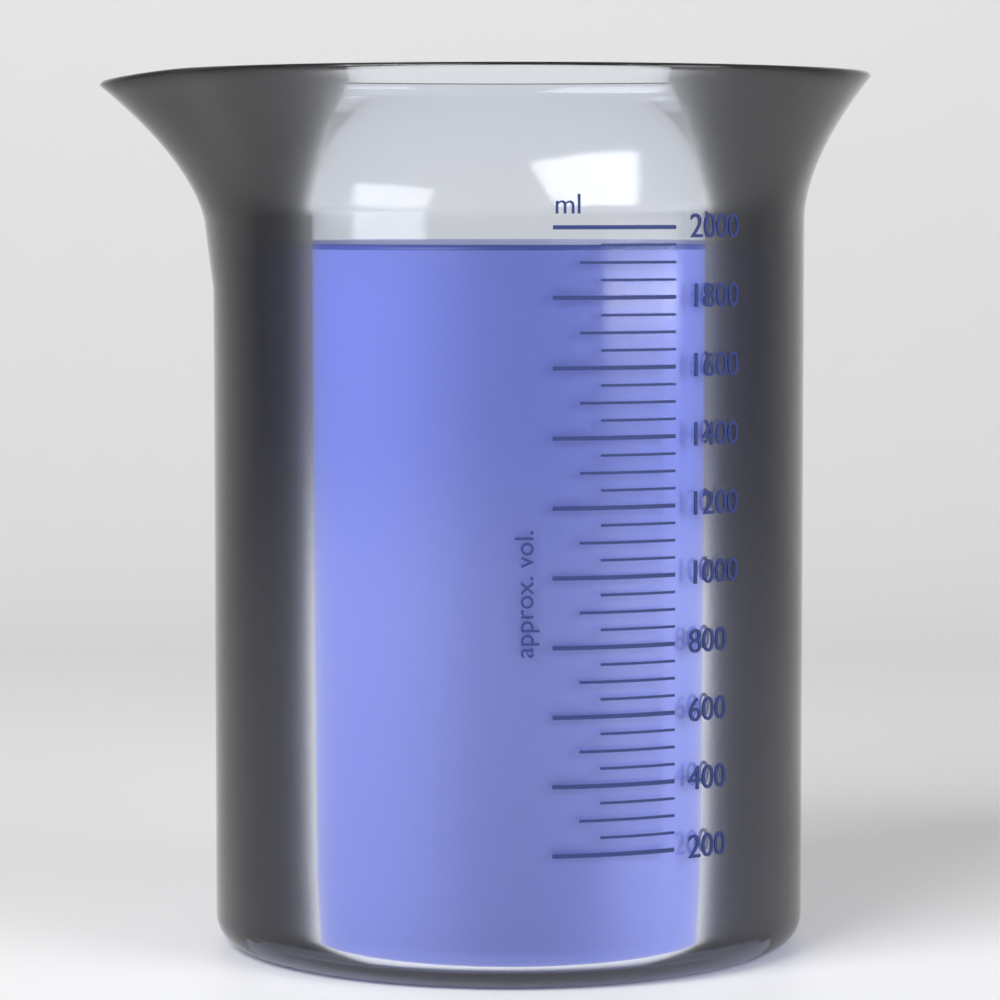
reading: 1950 ml
